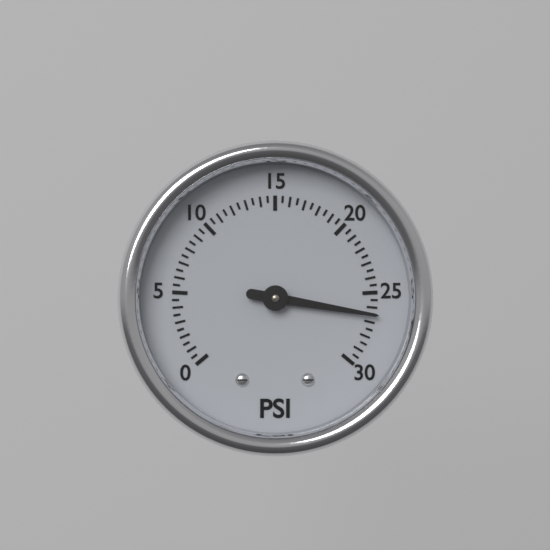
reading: 26.5 psi
